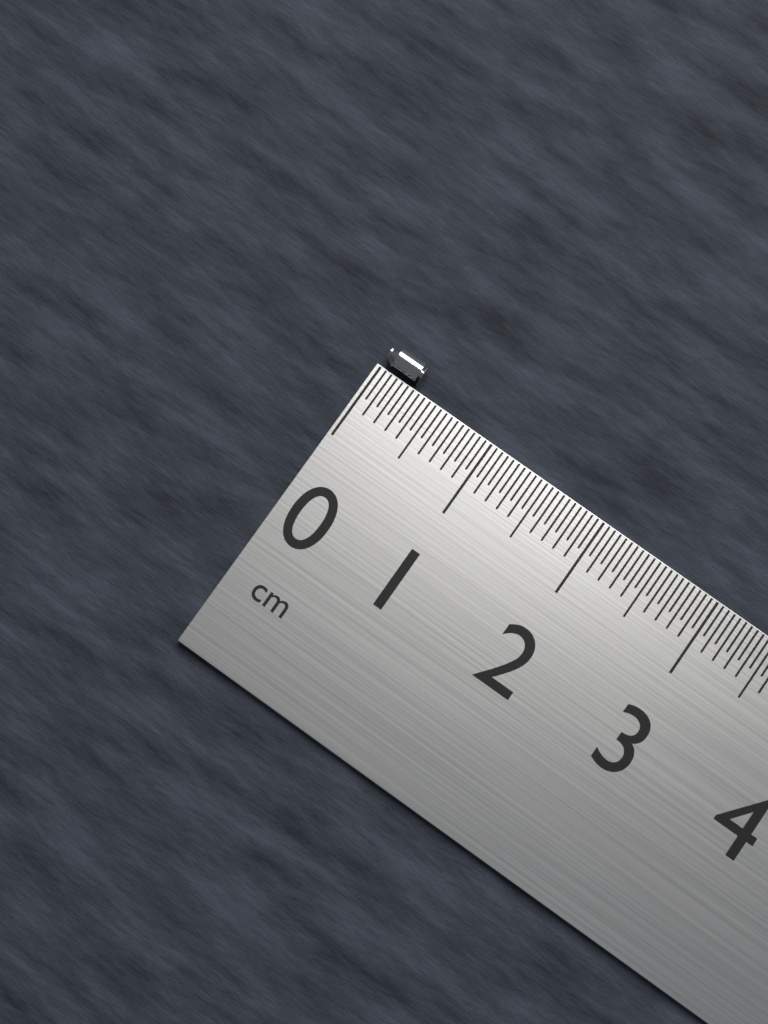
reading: 0.30 cm
